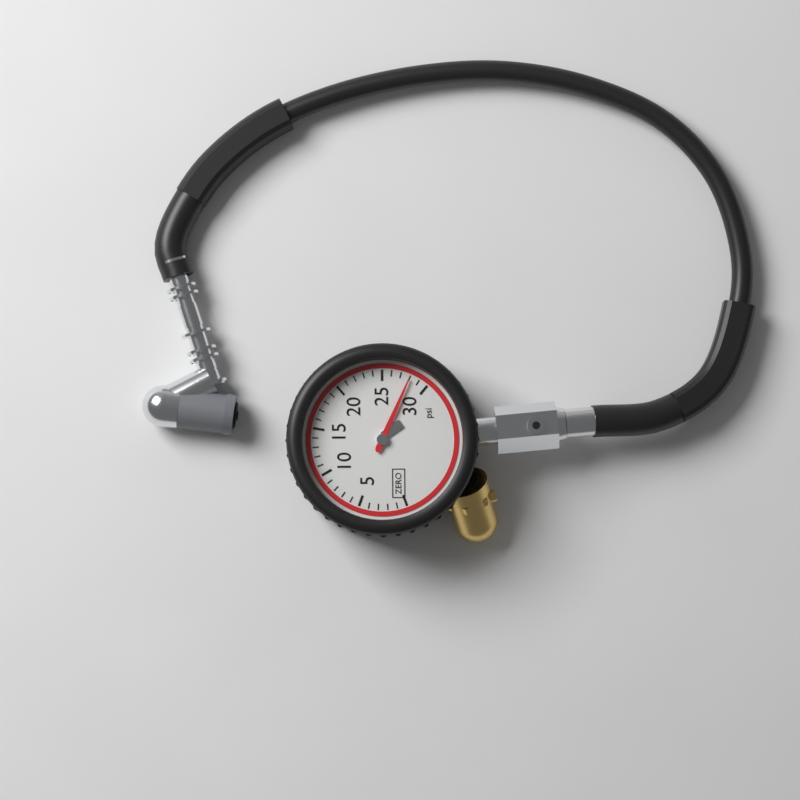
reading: 28 psi
